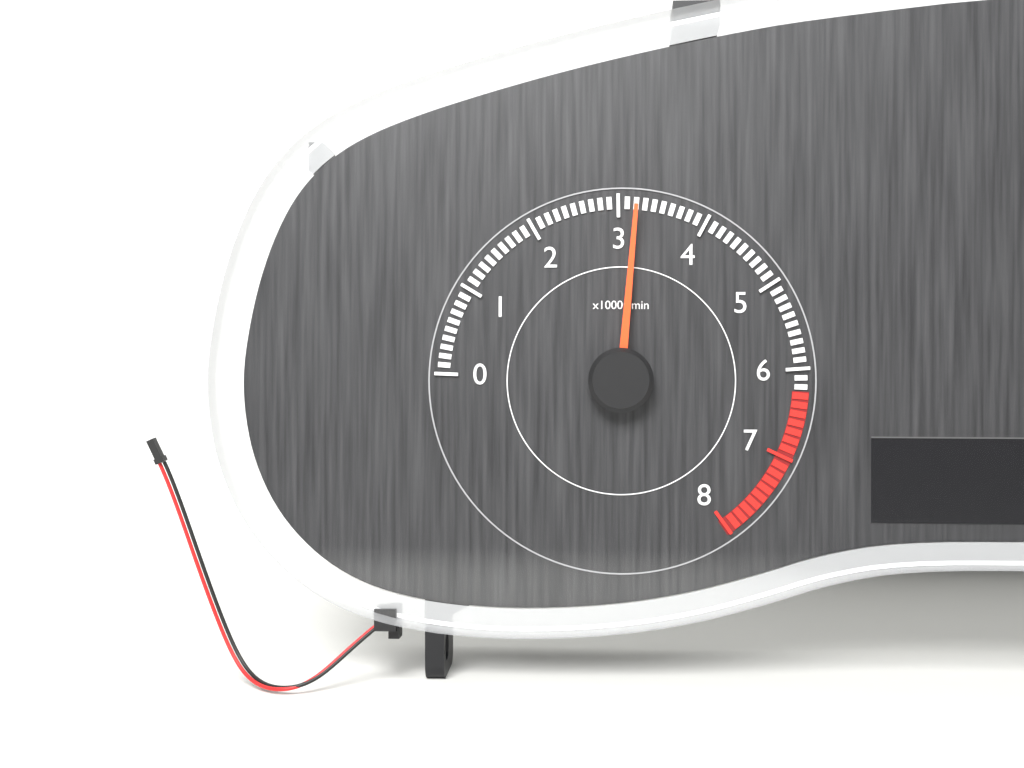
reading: 3200 r/min
